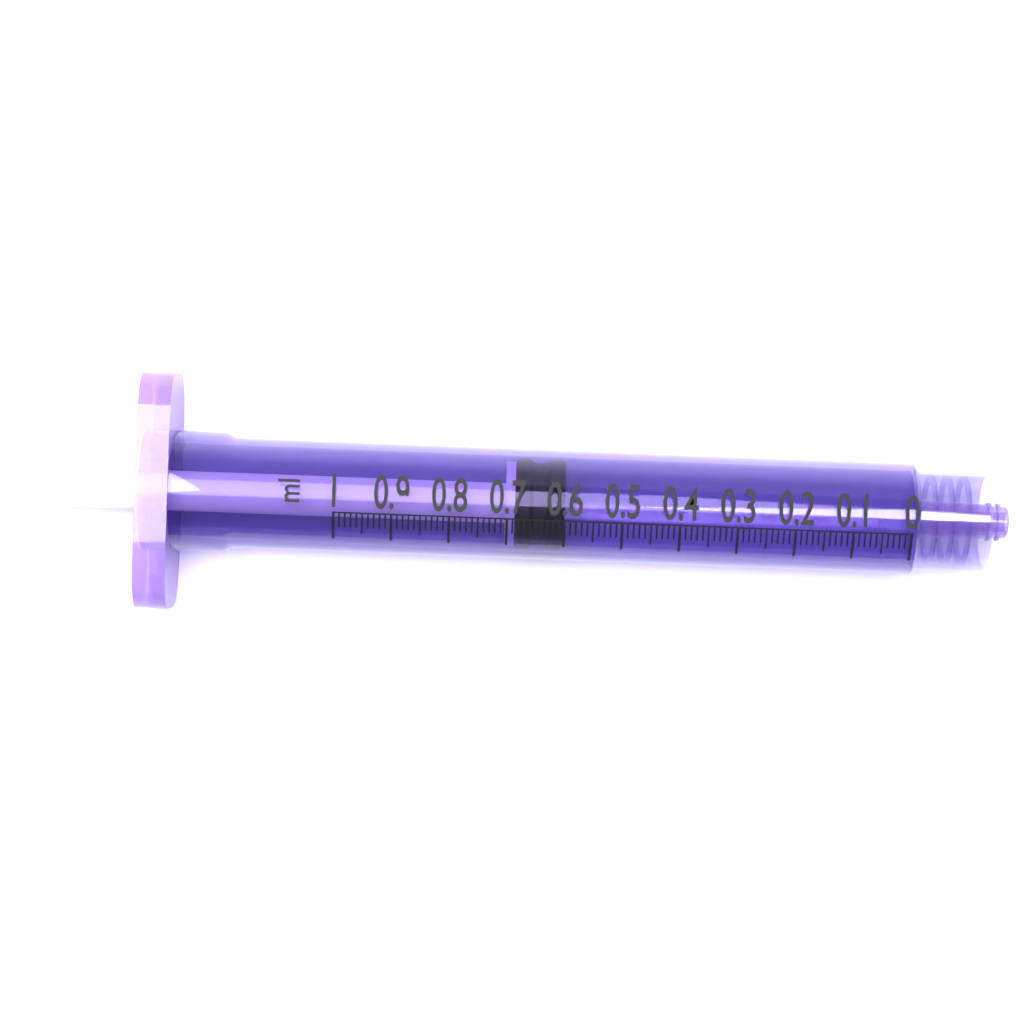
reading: 0.60 ml
